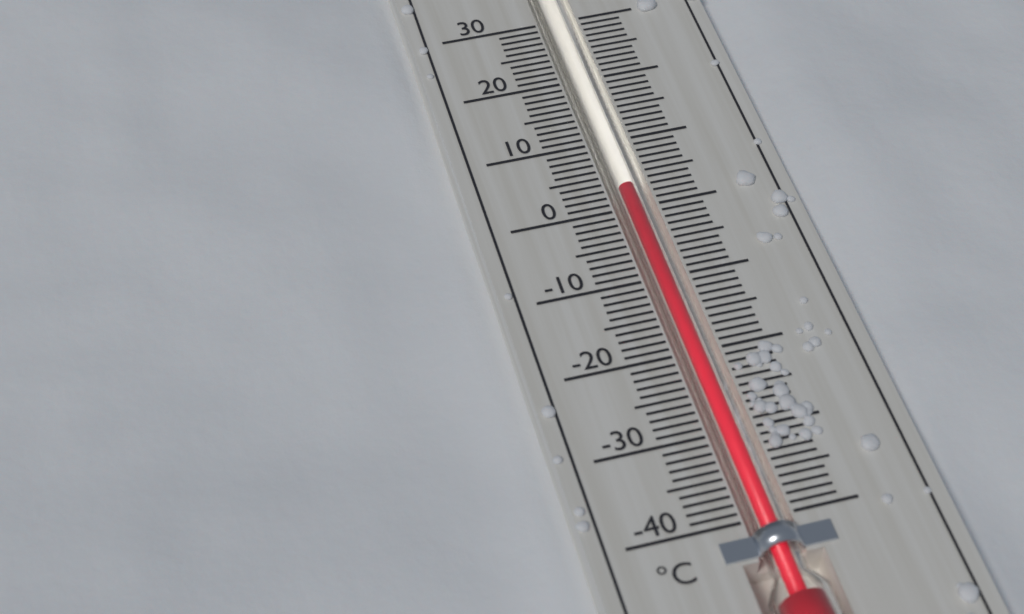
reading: 3 °C
